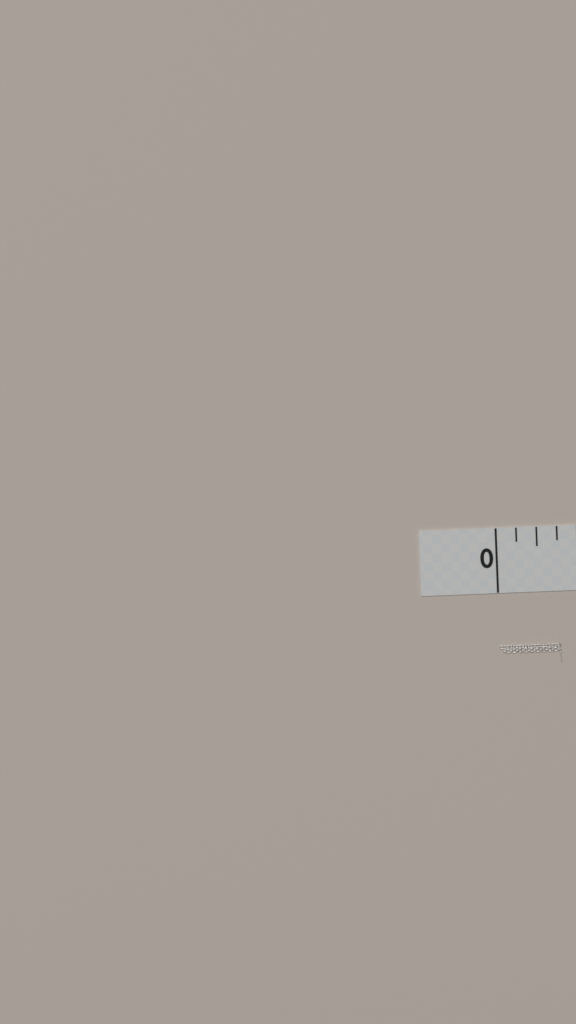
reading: 0.375 in
